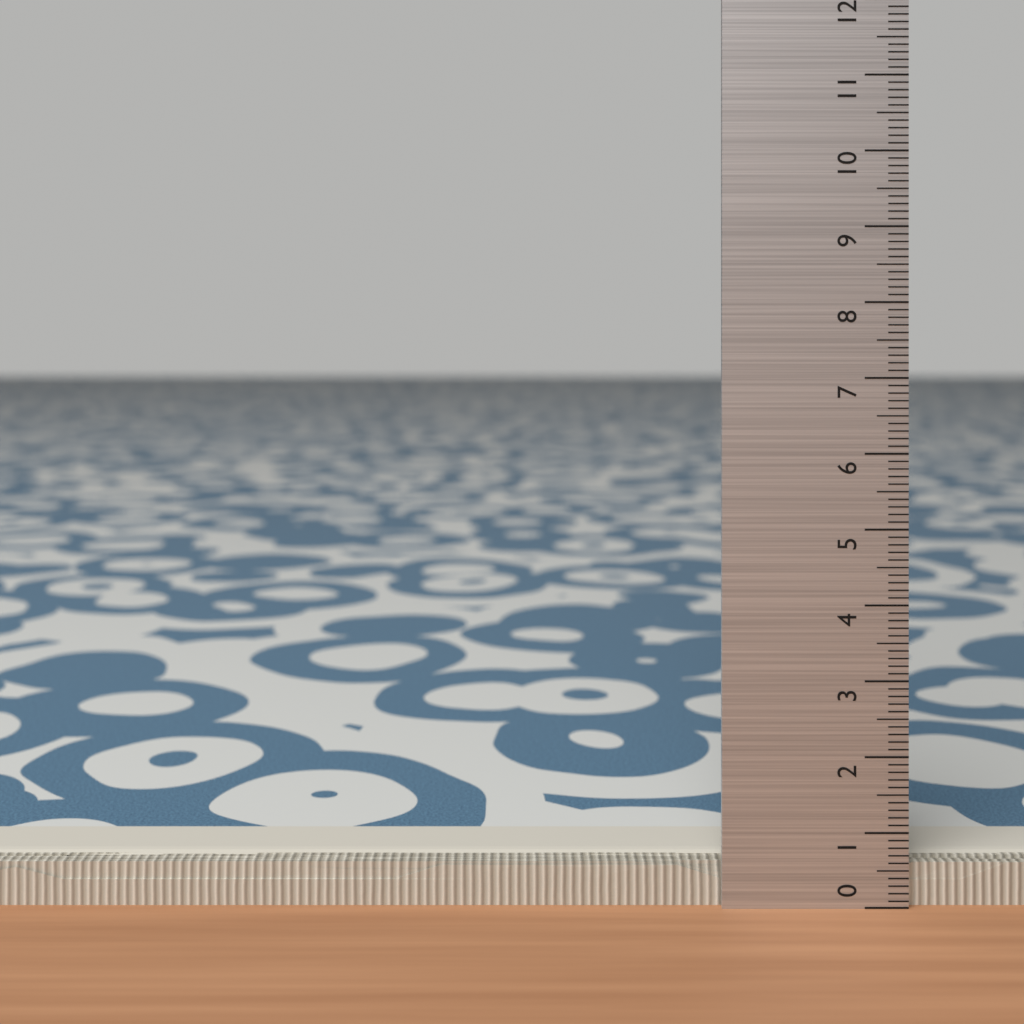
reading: 0.6 (no unit)
